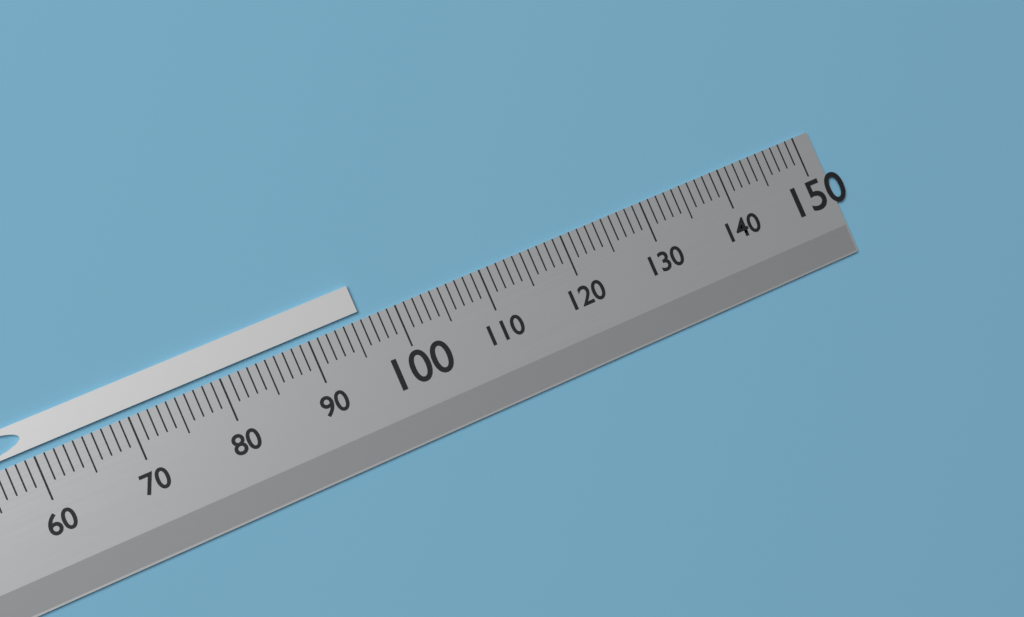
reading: 96 (no unit)
